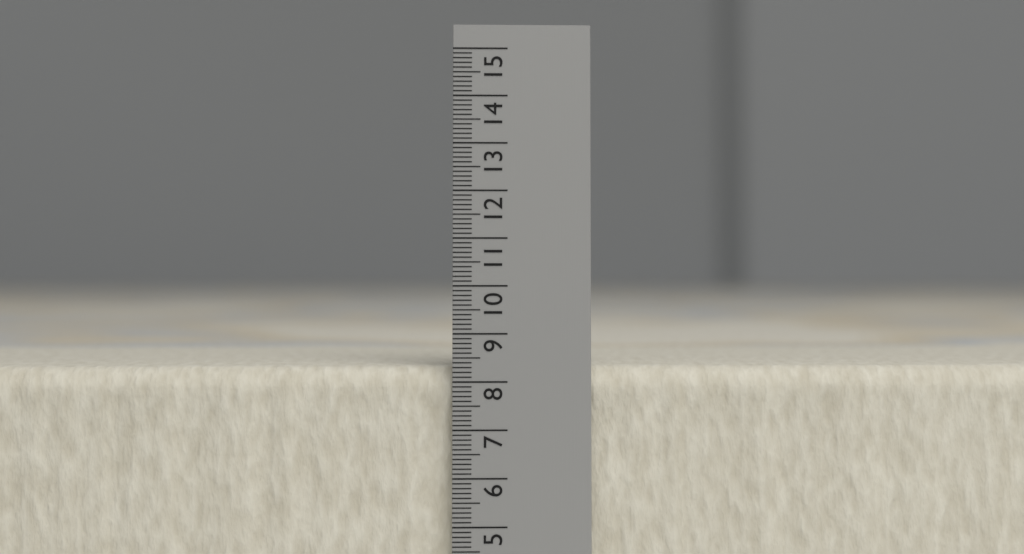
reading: 8.3 (no unit)
